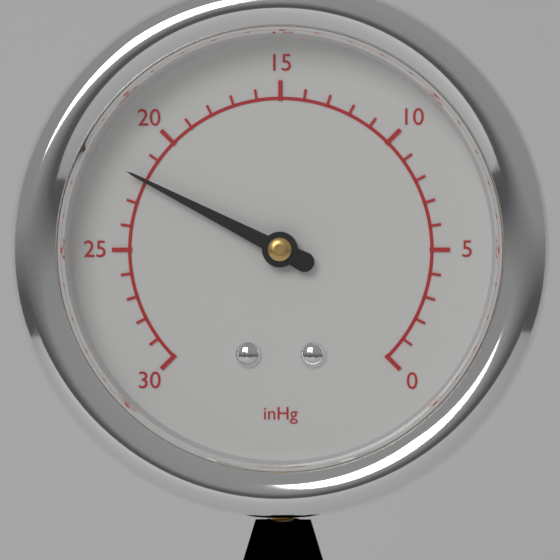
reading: 22 inHg
